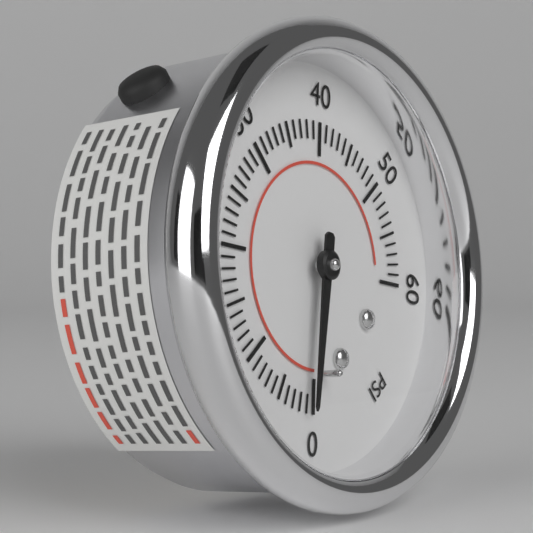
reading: 1 psi
